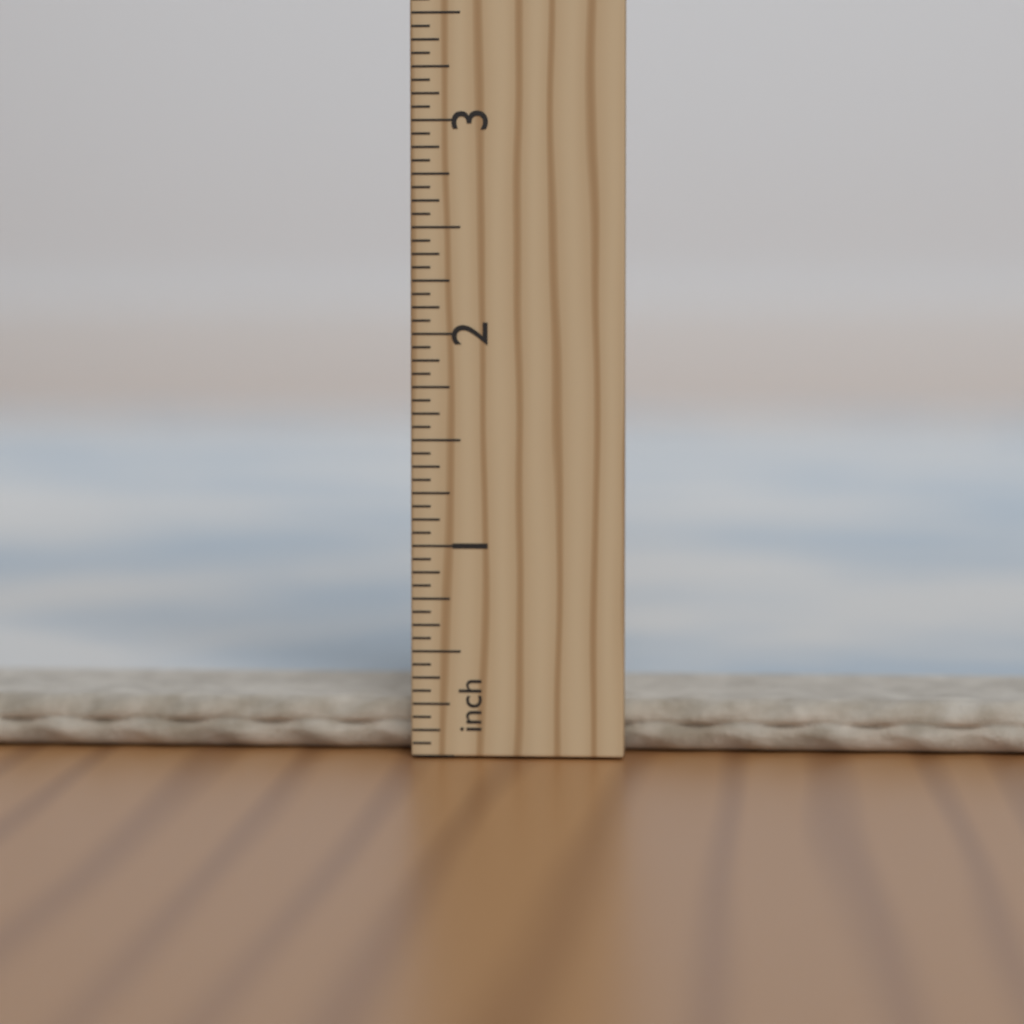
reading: 0.2500 in
